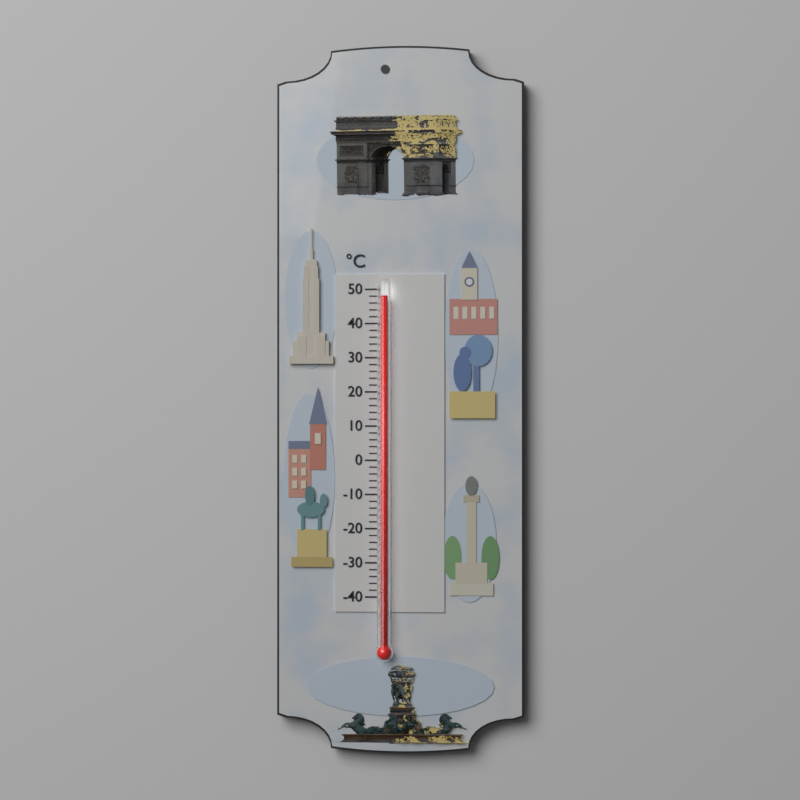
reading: 48 °C
